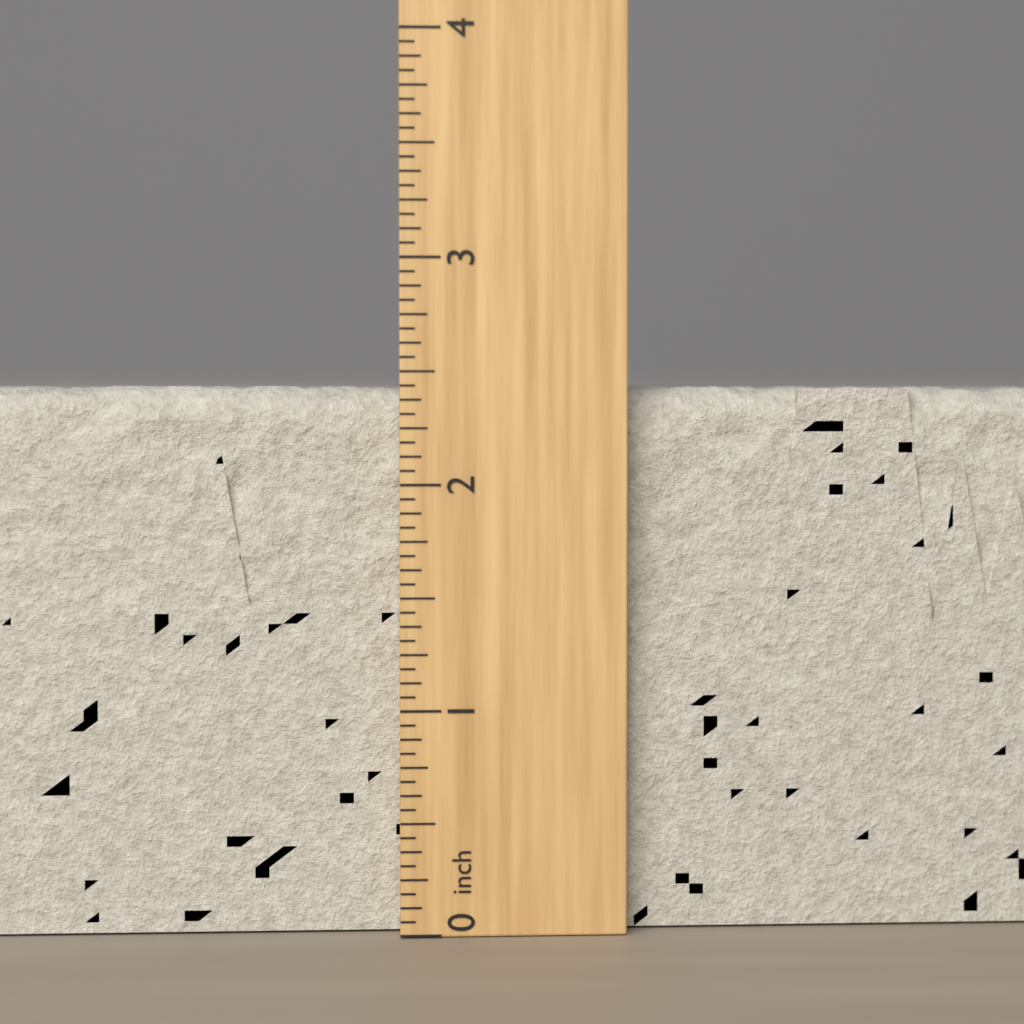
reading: 2.4375 inch
